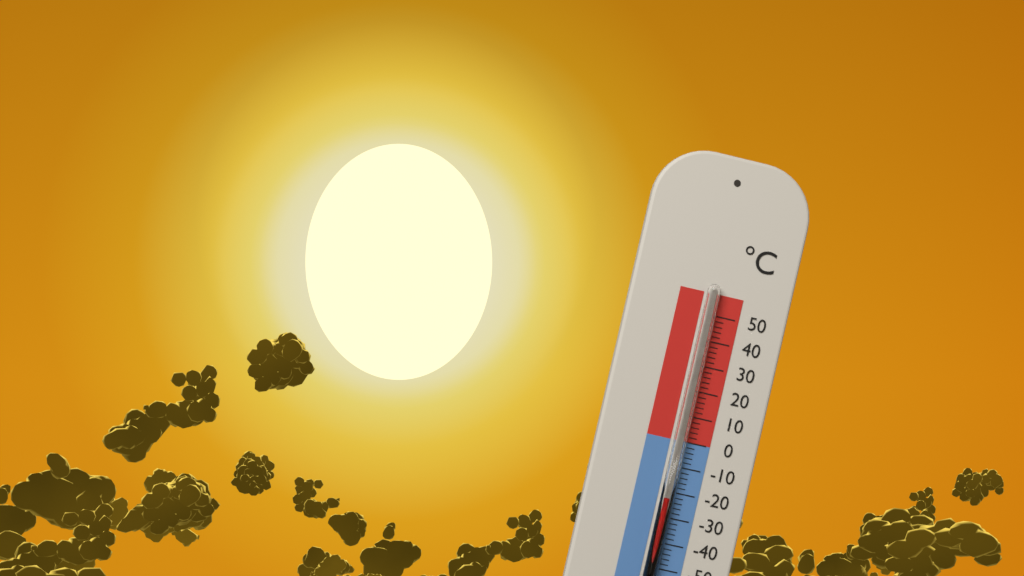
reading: -22 °C
